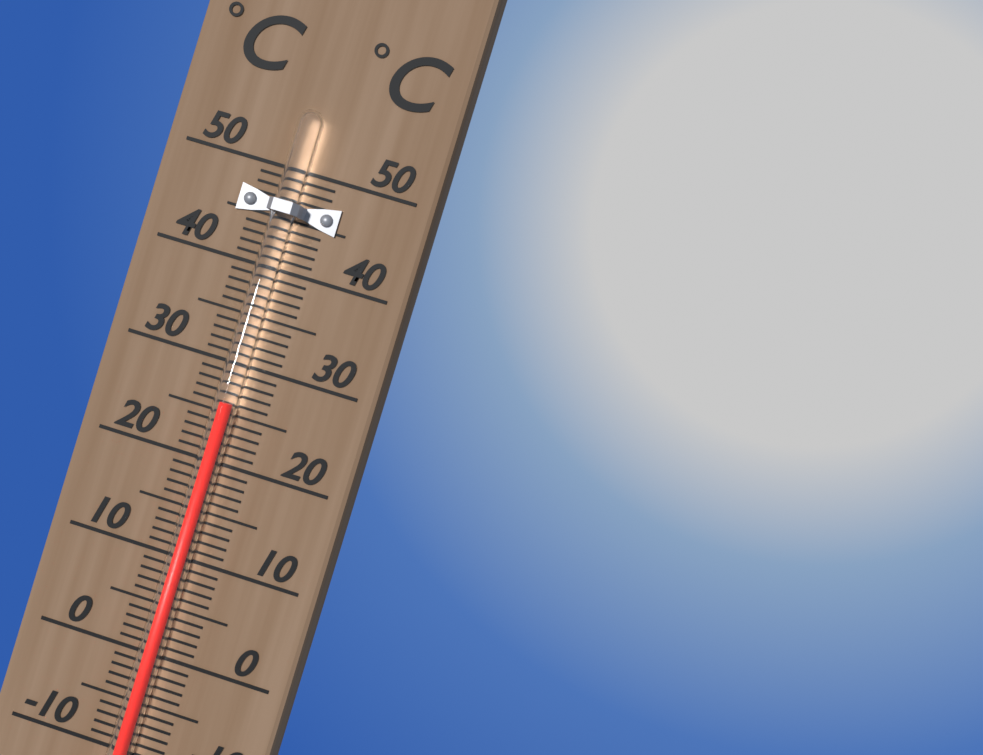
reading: 26 °C
